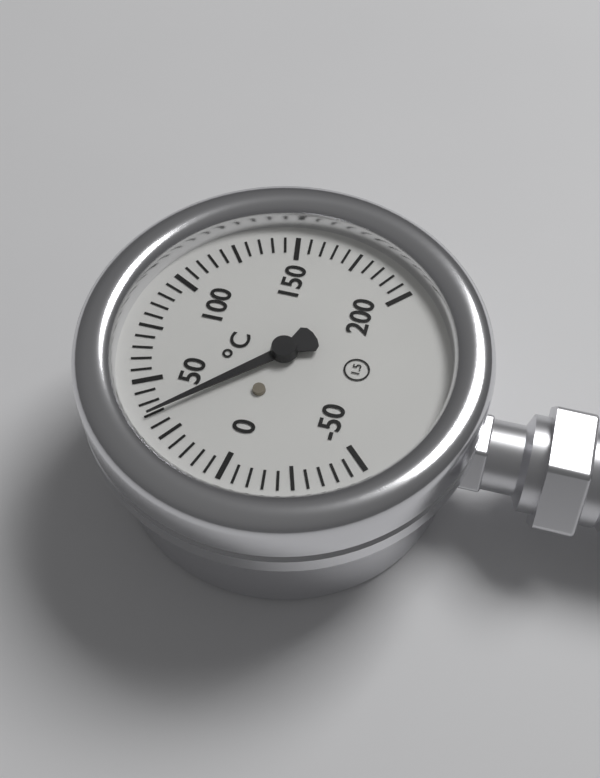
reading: 35 °C
